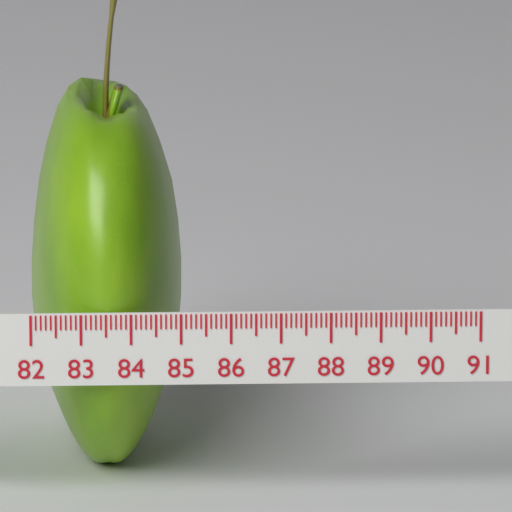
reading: 85.1 (no unit)
